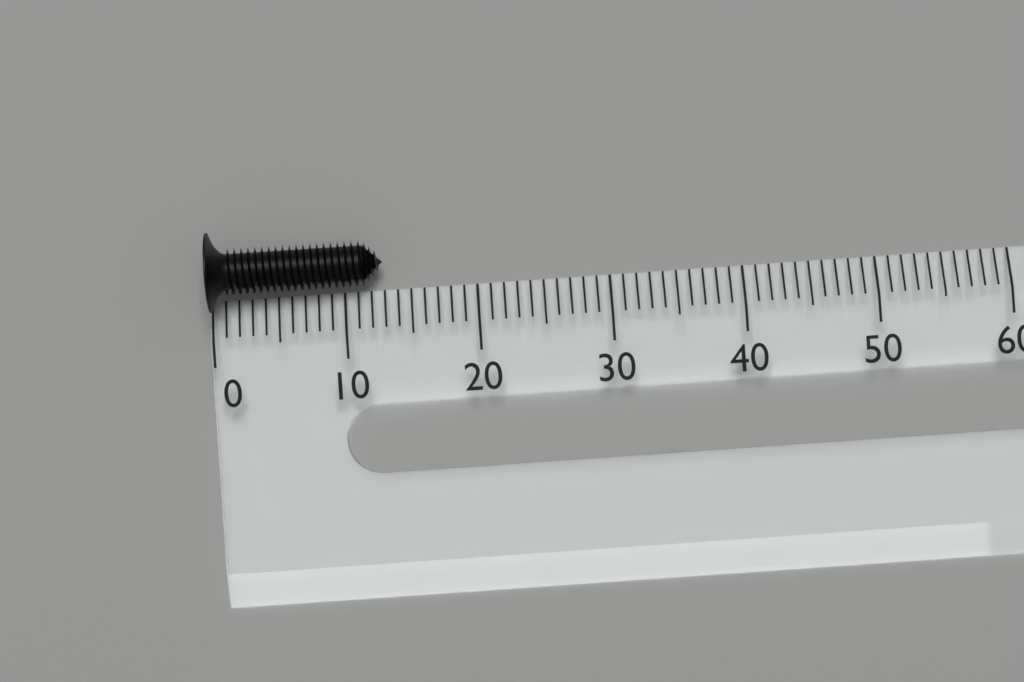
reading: 13 (no unit)
